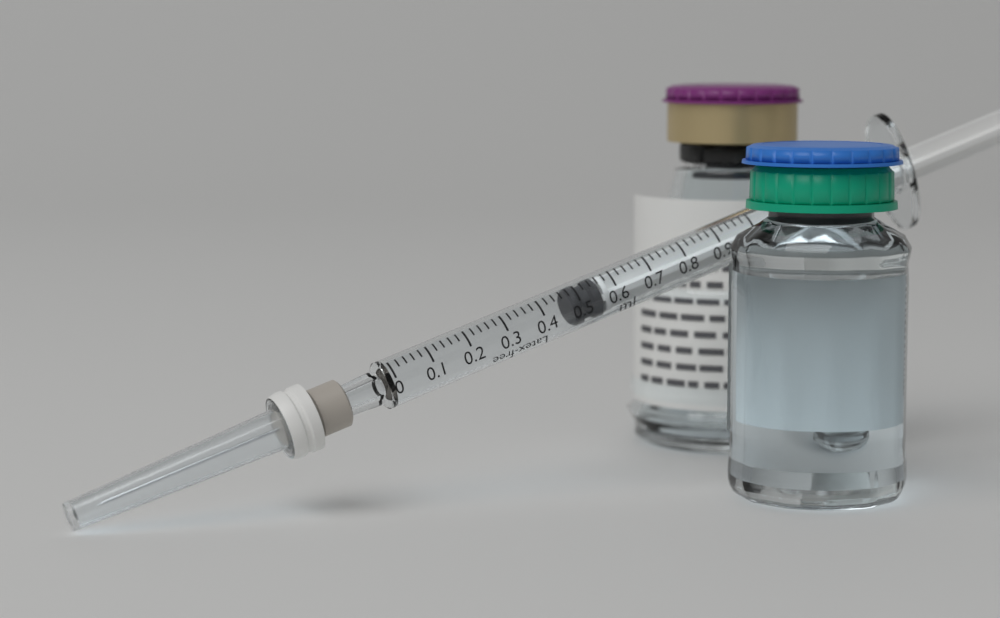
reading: 0.48 ml
